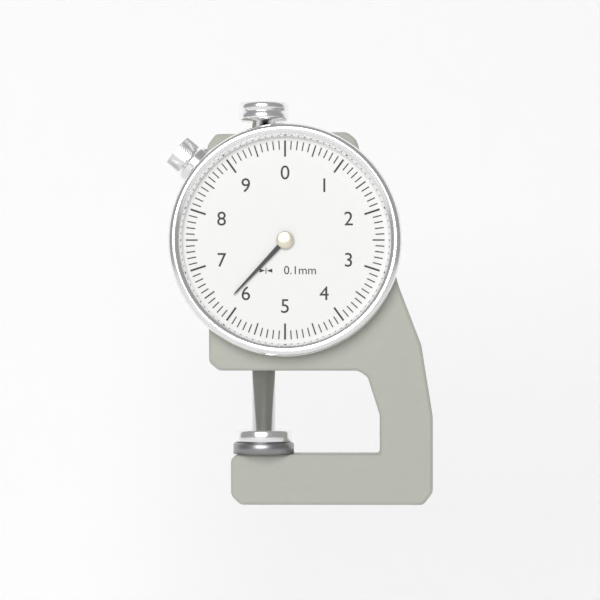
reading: 6.2 mm
